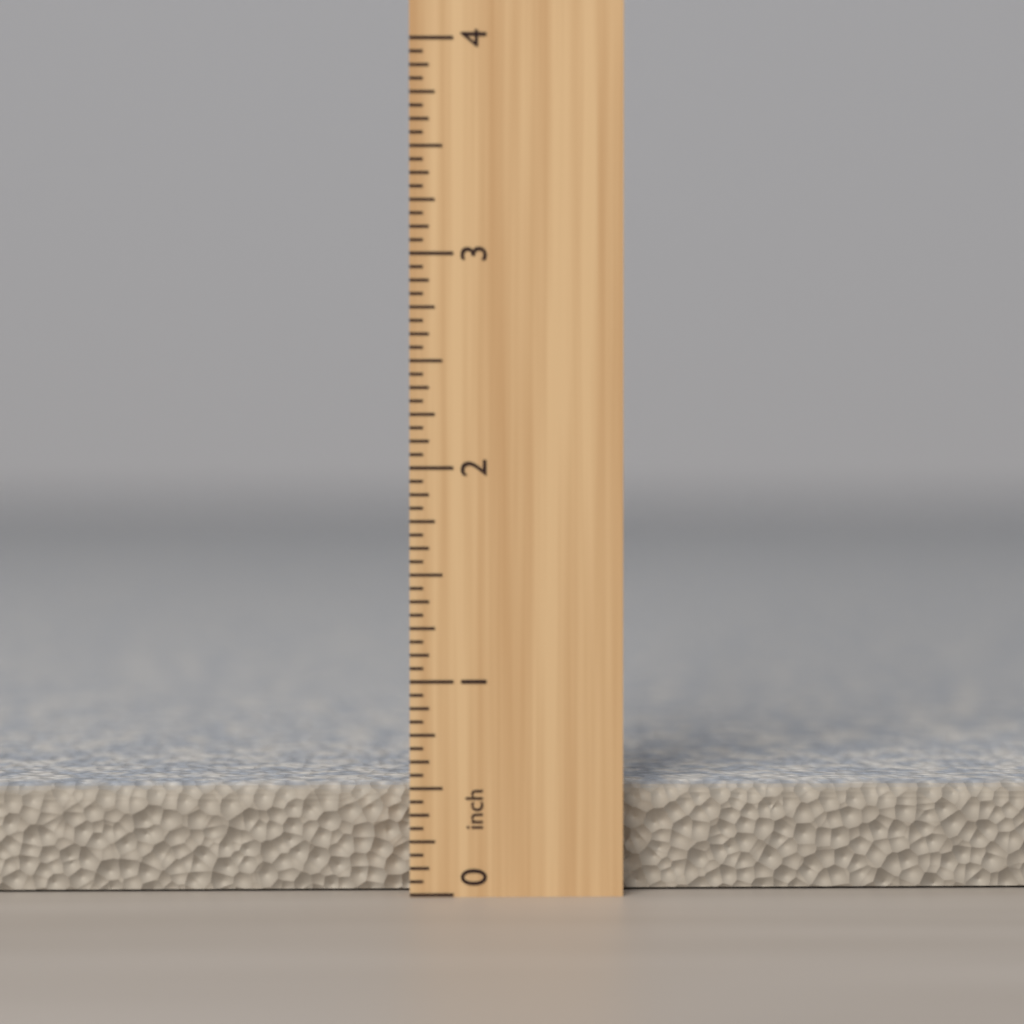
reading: 0.5000 inch
